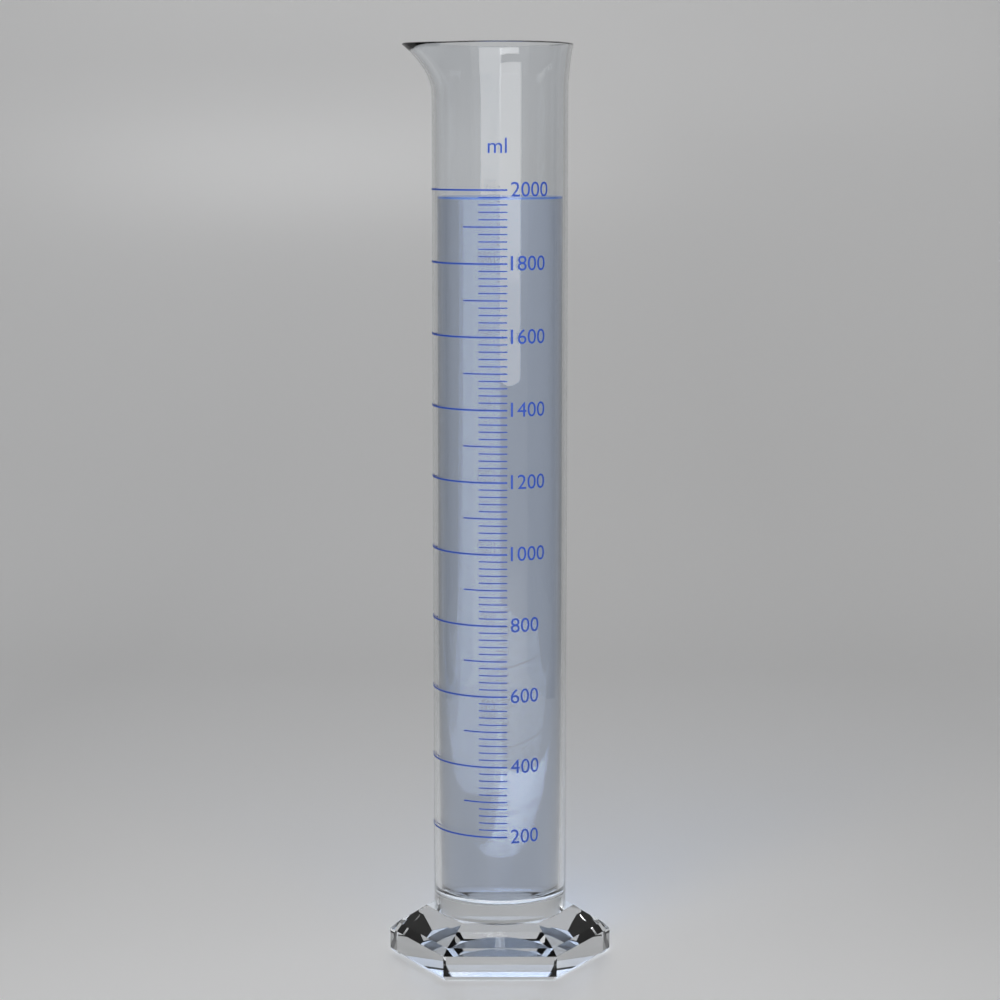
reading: 1980 ml
